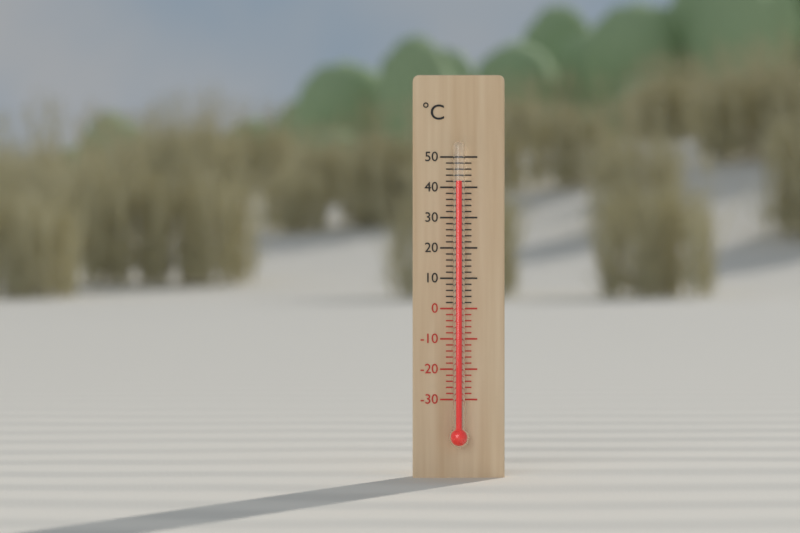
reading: 42 °C
